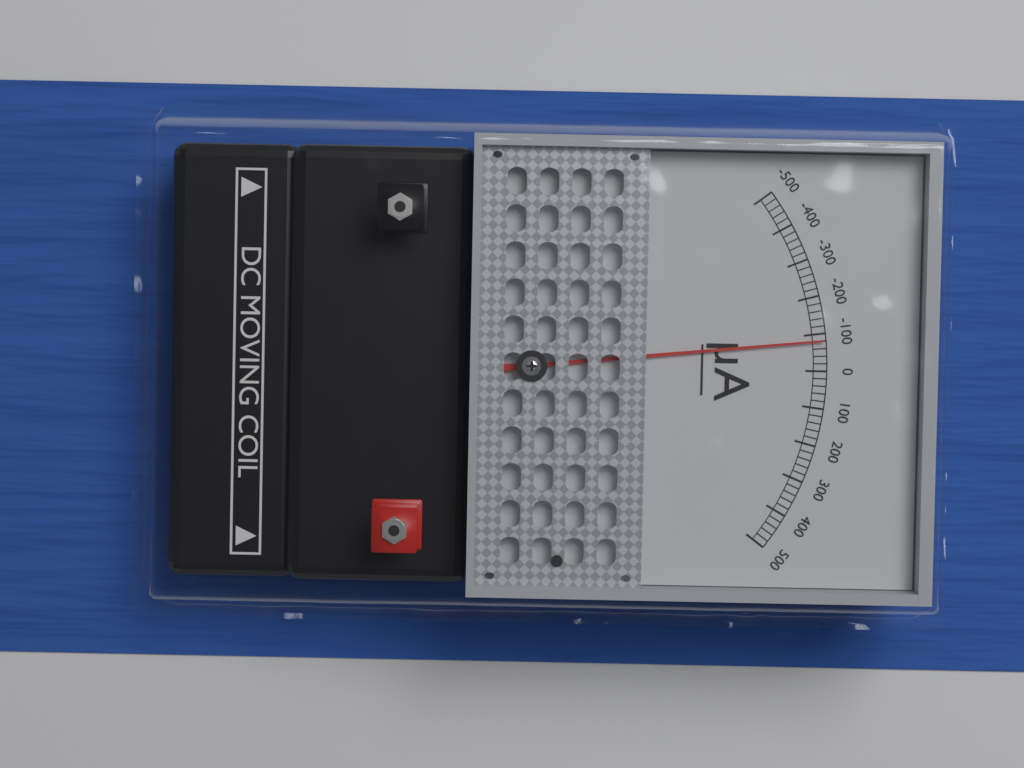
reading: -80 µA
